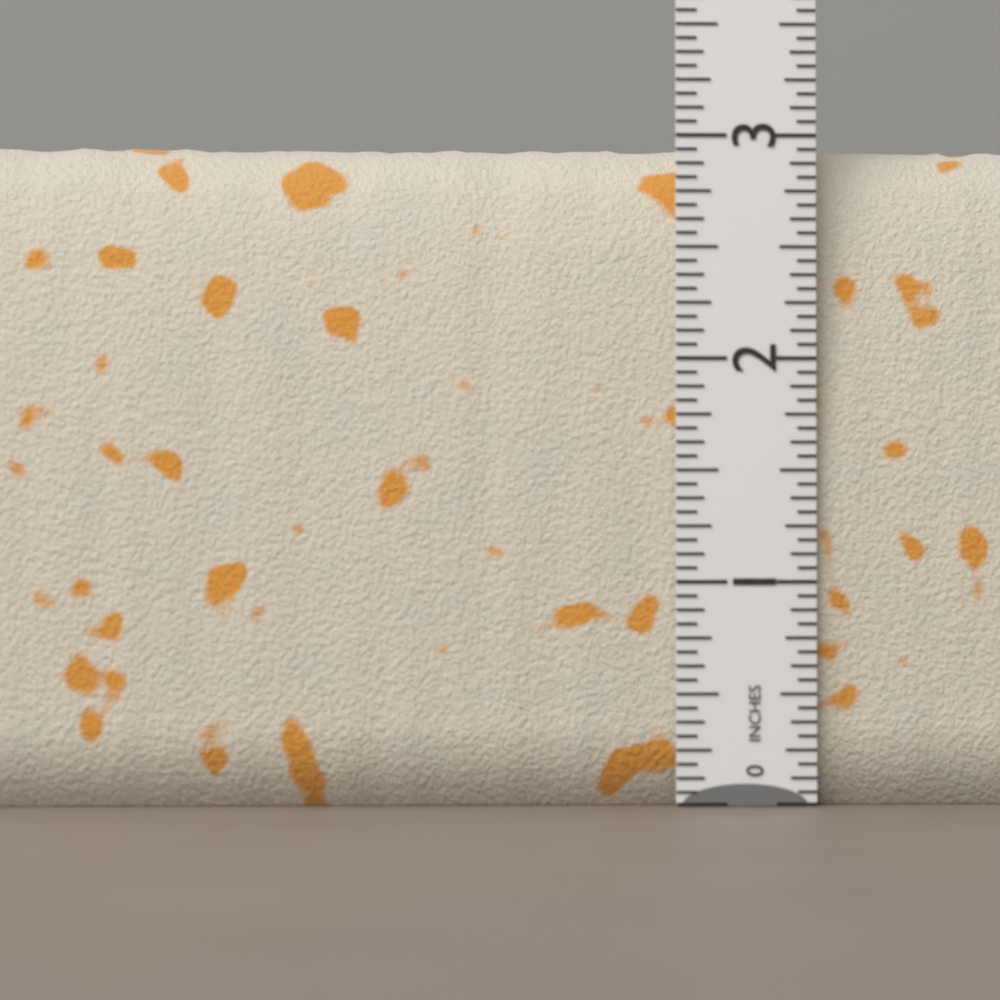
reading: 3.0000 in
